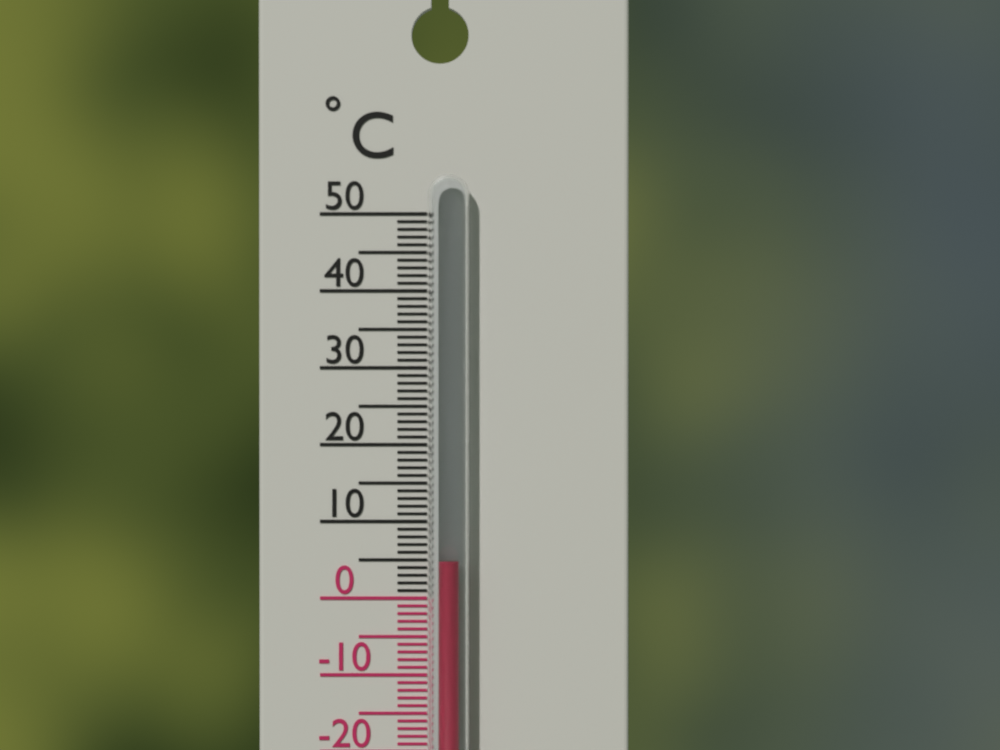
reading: 5 °C
